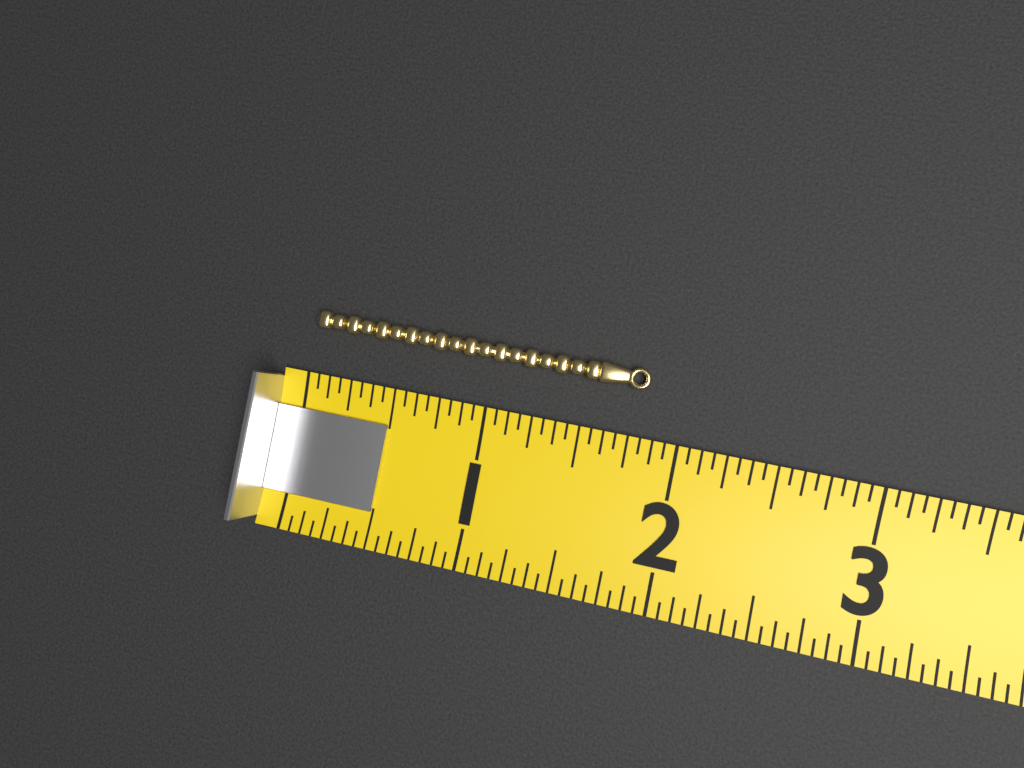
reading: 1.8125 (no unit)
